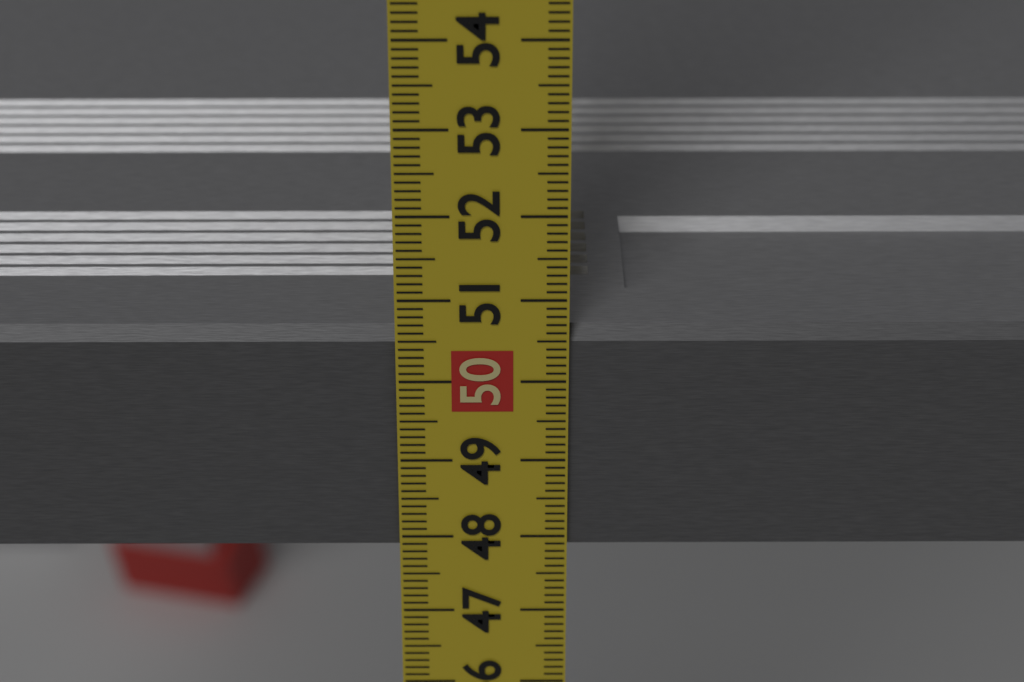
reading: 50.6 cm
